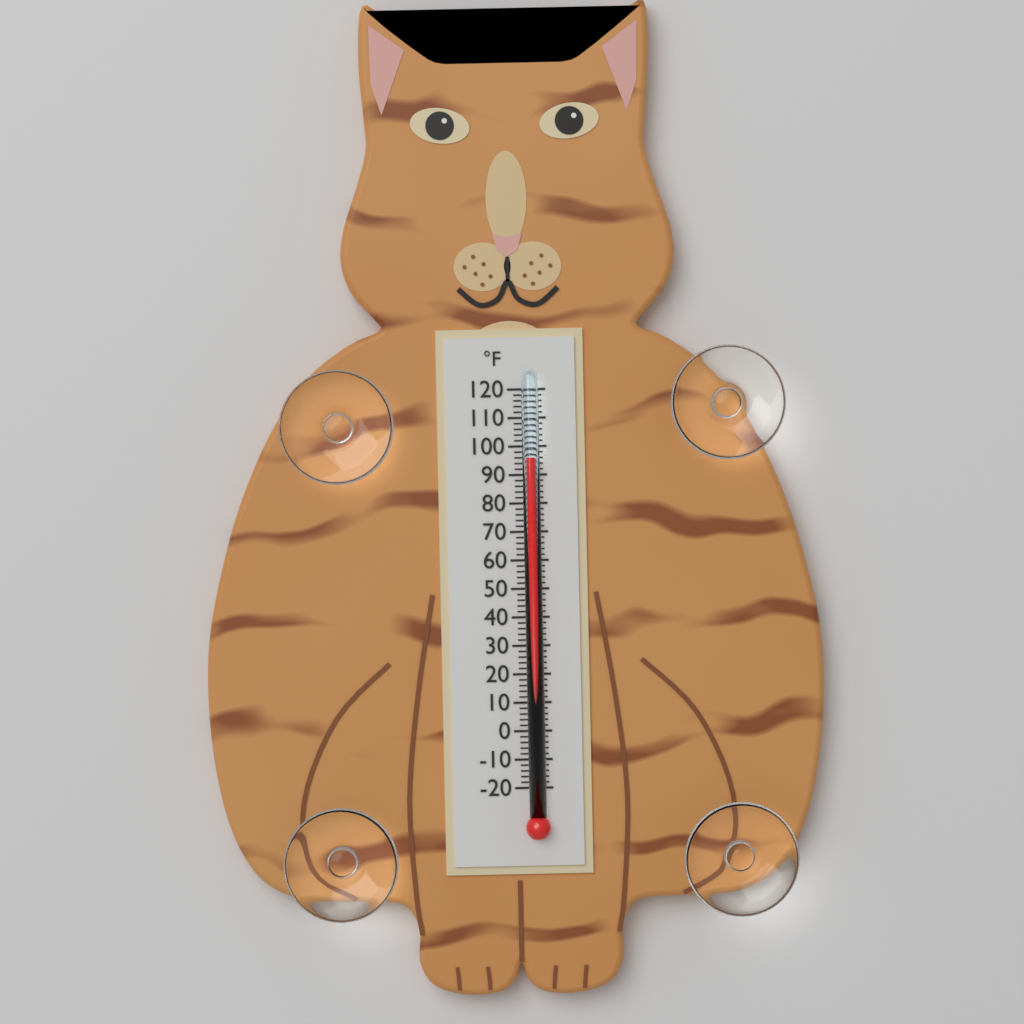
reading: 96 °F
